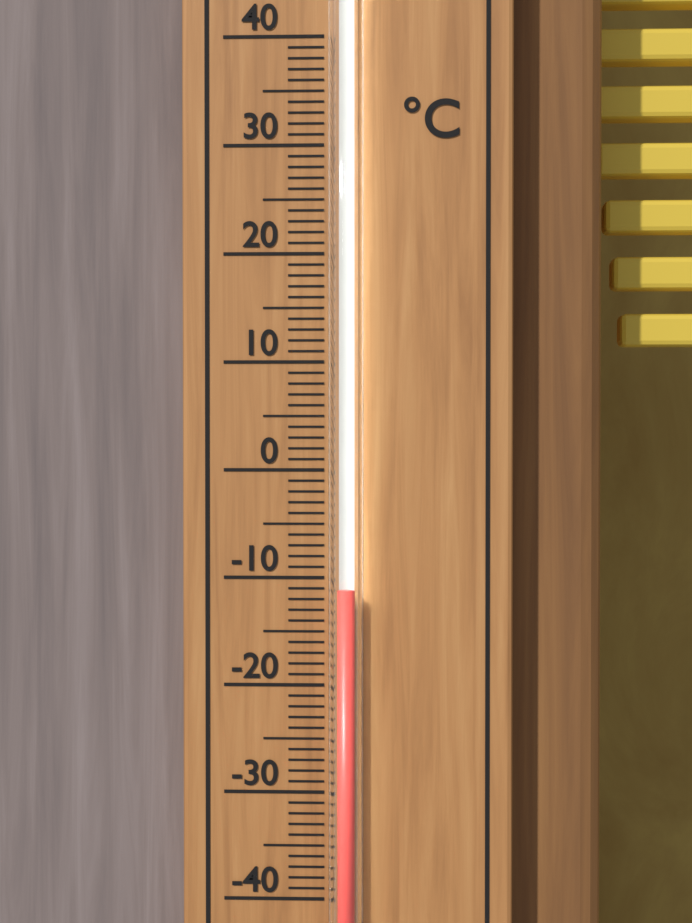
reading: -11 °C
